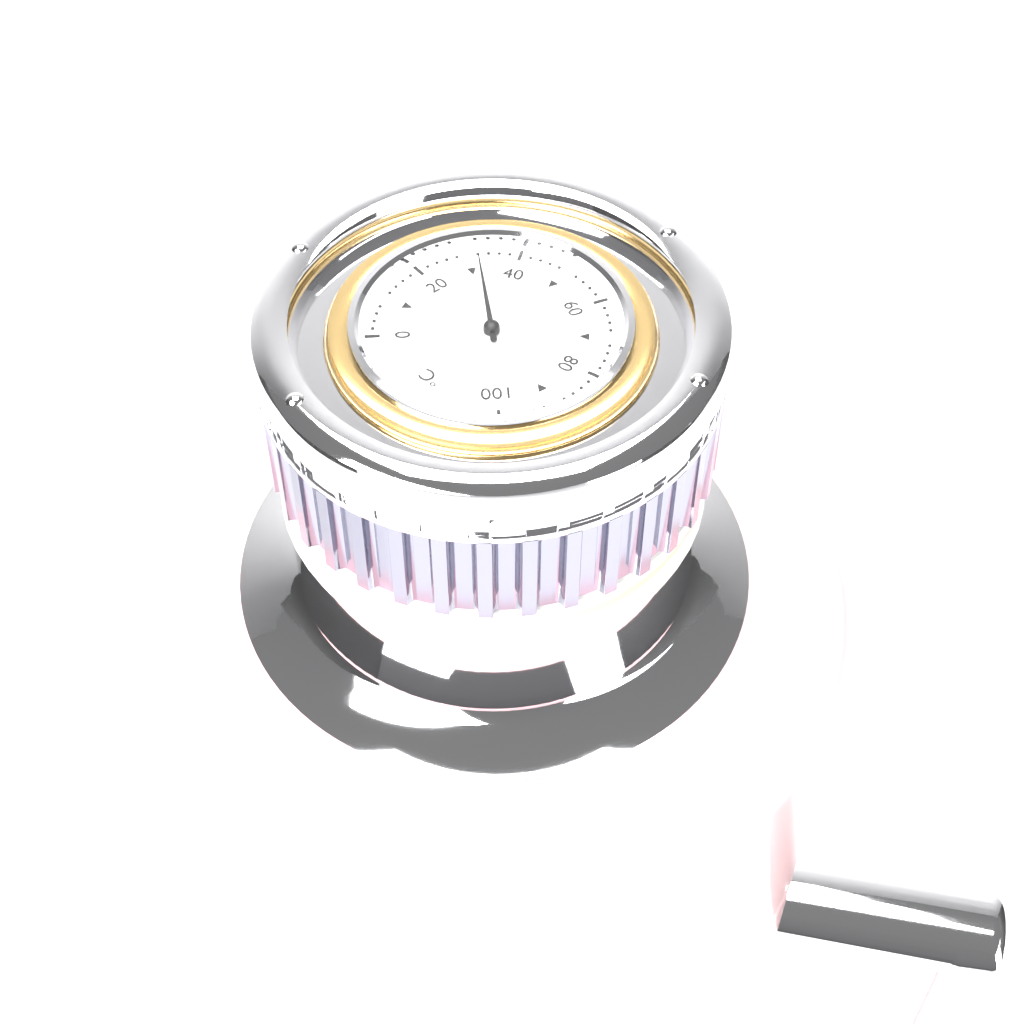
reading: 32 °C
